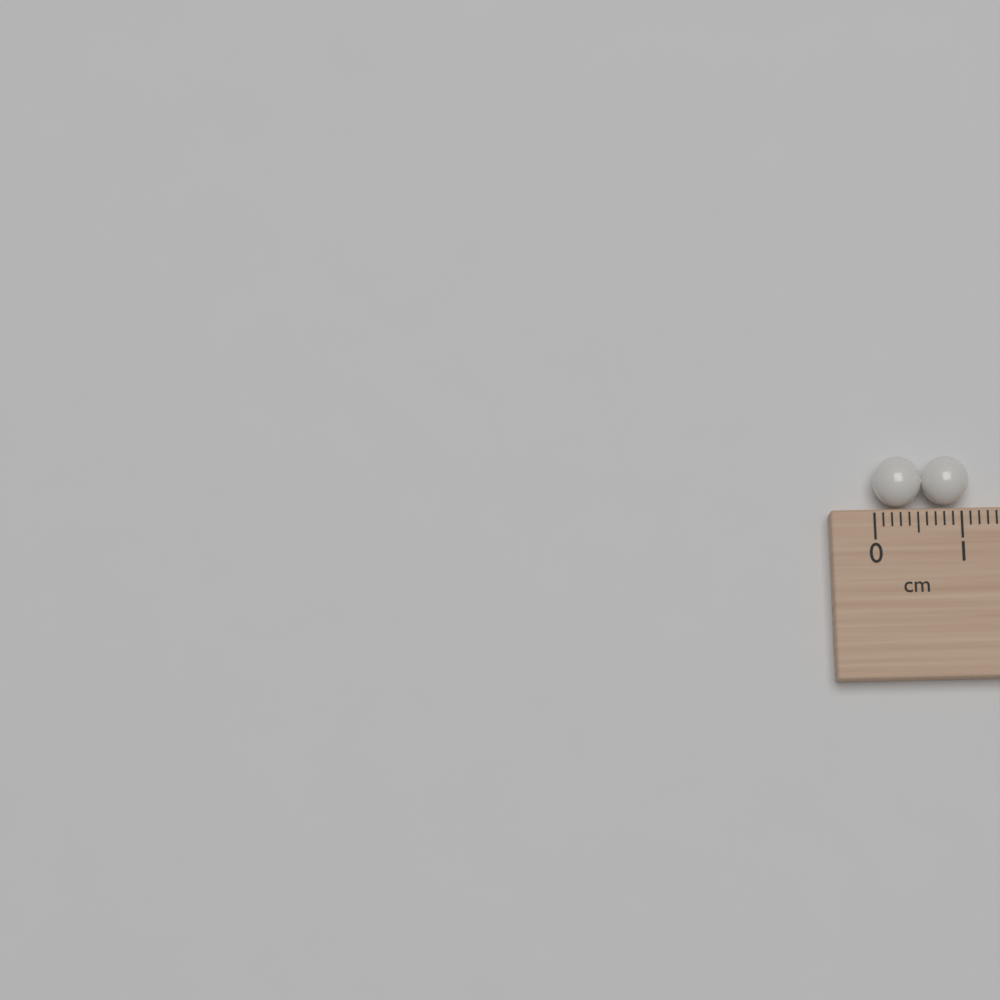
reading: 1.1 cm
